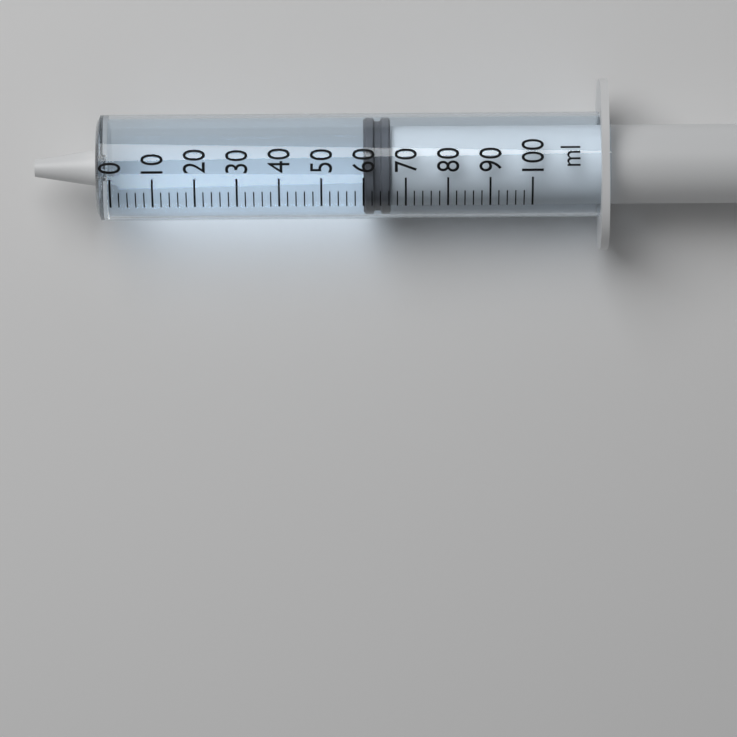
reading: 60 ml
